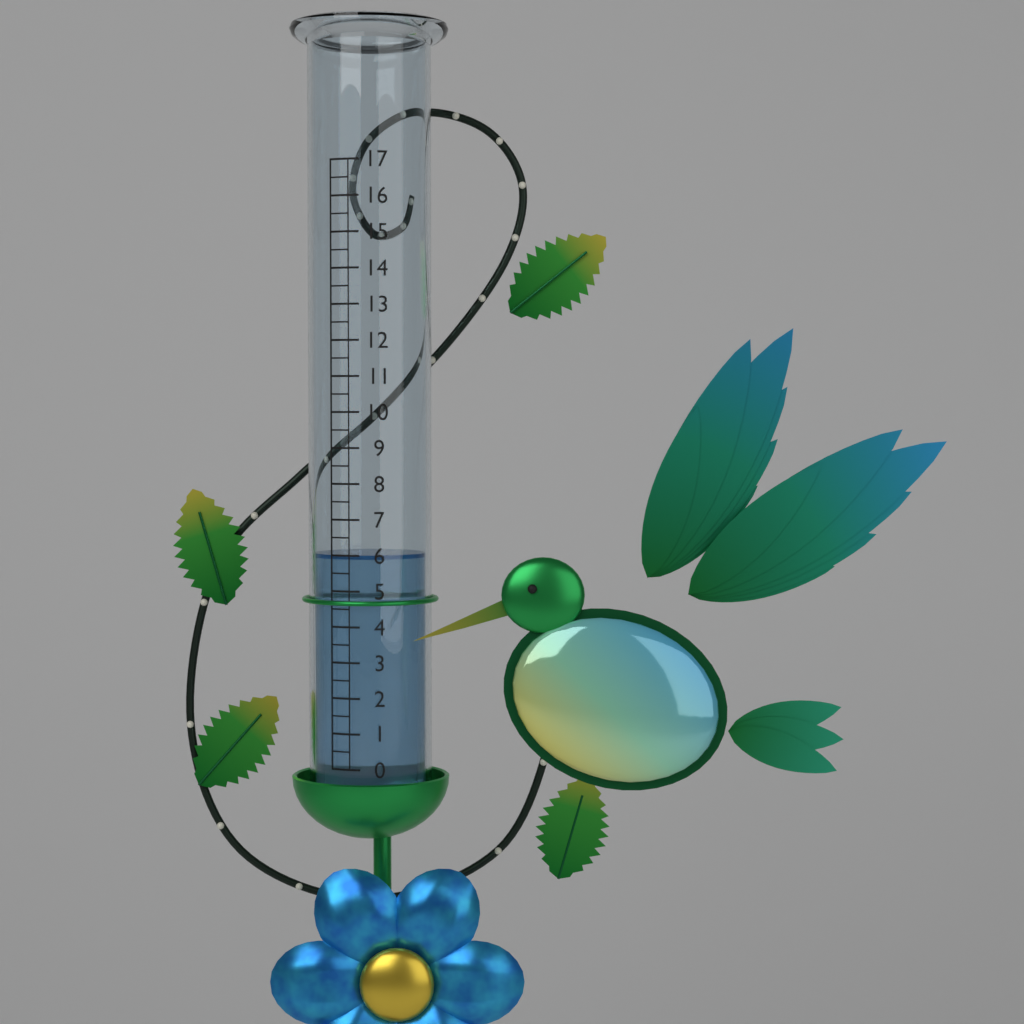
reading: 6.0 (no unit)
